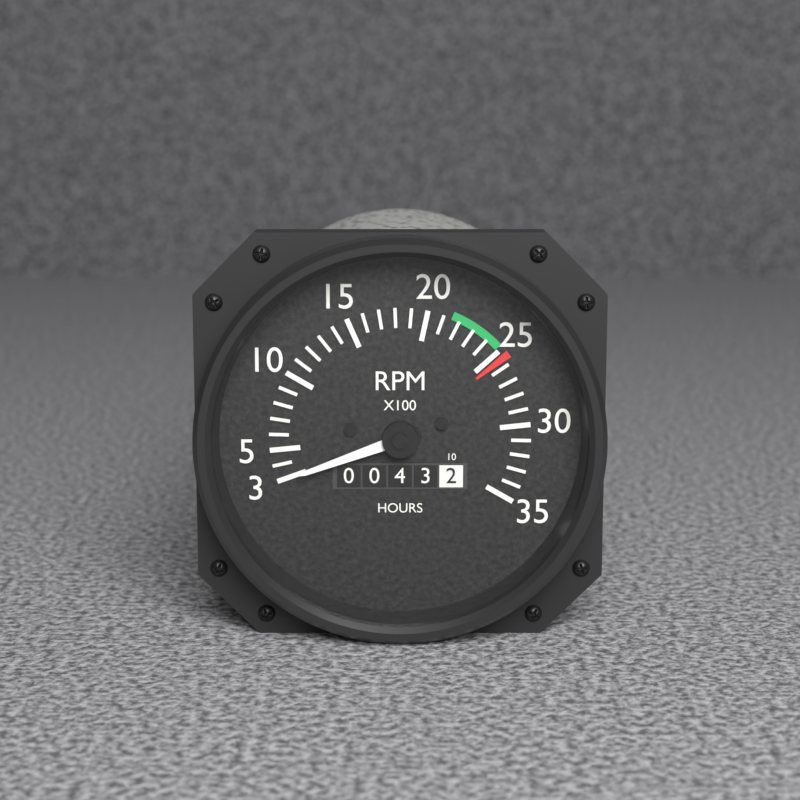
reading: 300 RPM
